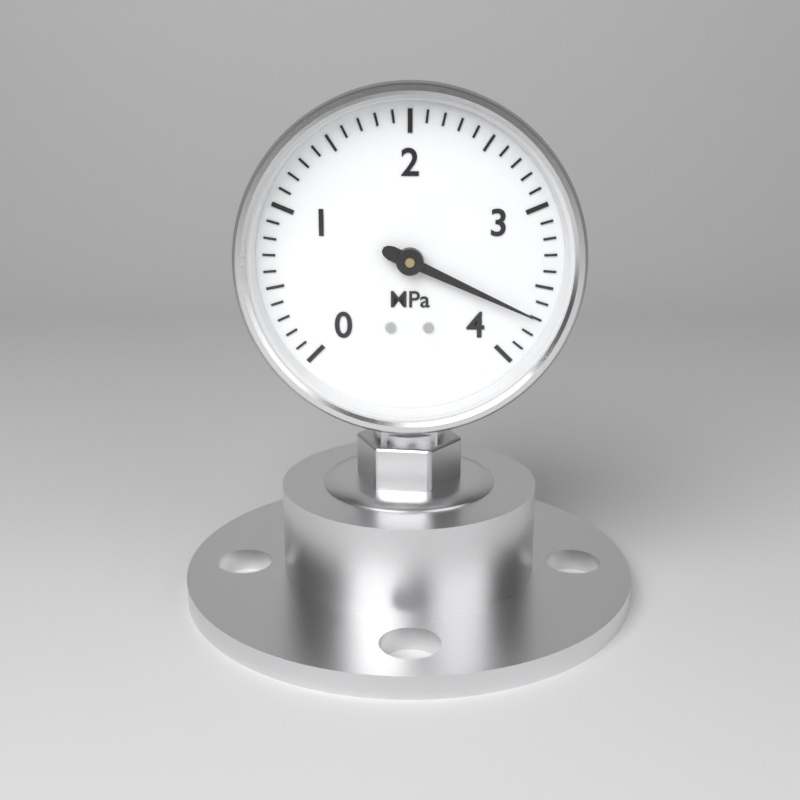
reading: 3.7 MPa
